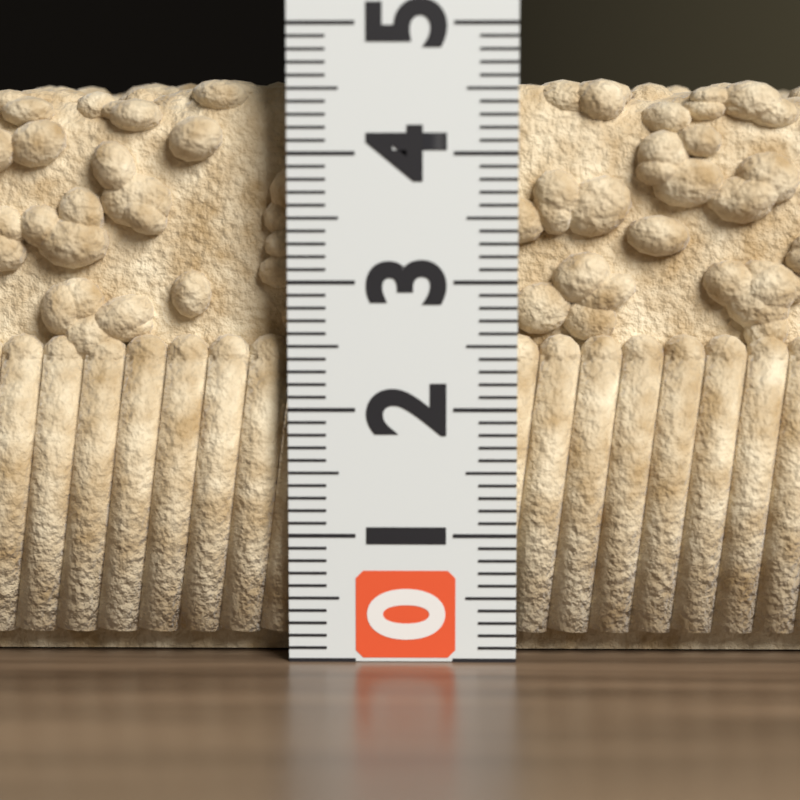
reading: 4.6 (no unit)
